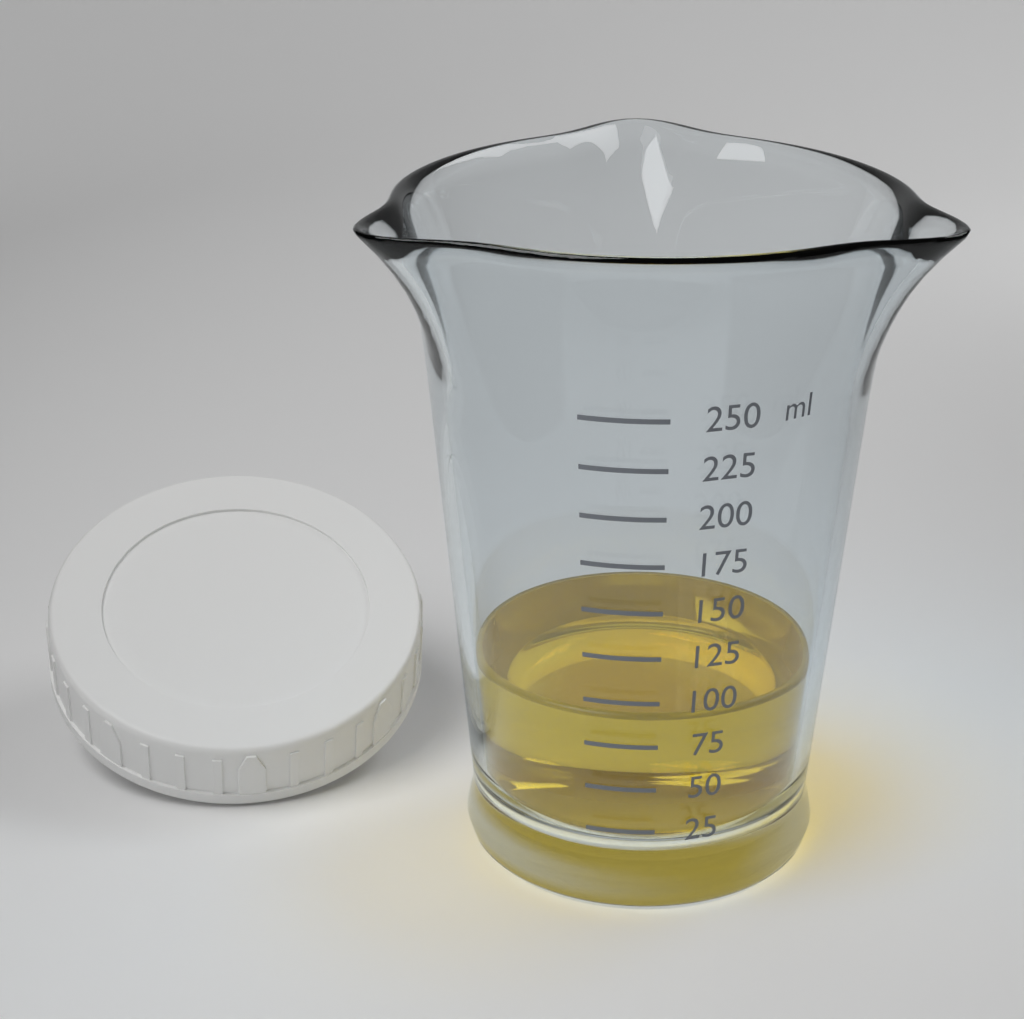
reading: 90 ml
